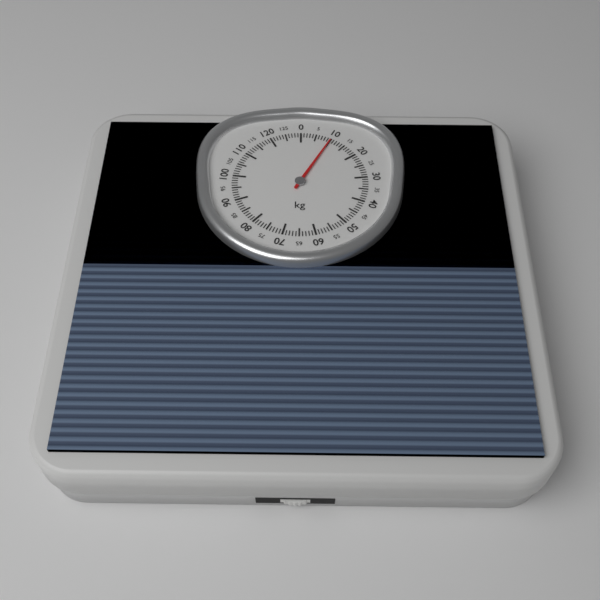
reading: 10 kg
